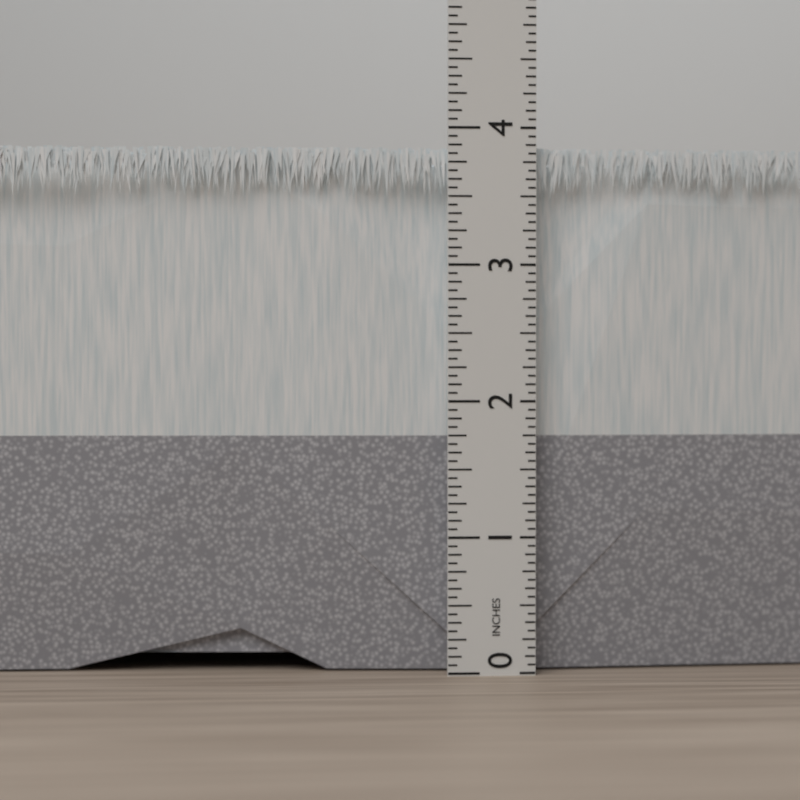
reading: 3.8750 in
